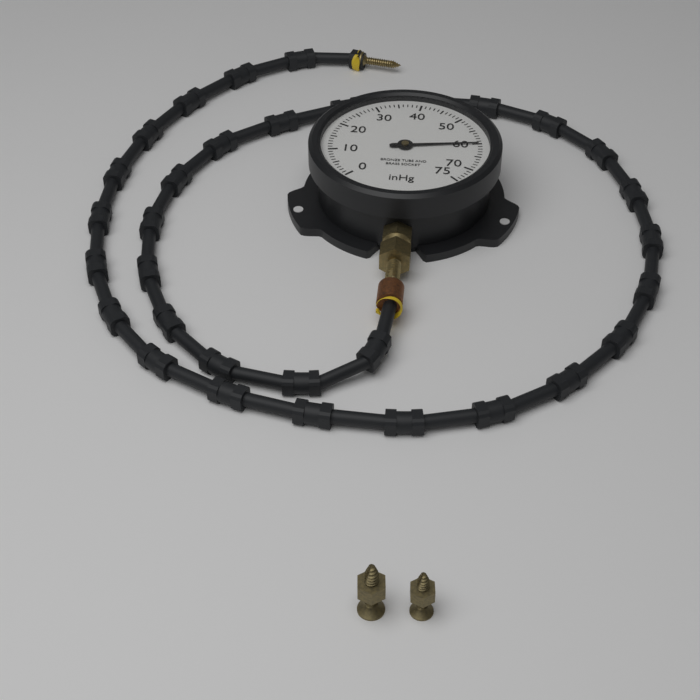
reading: 60 inHg
